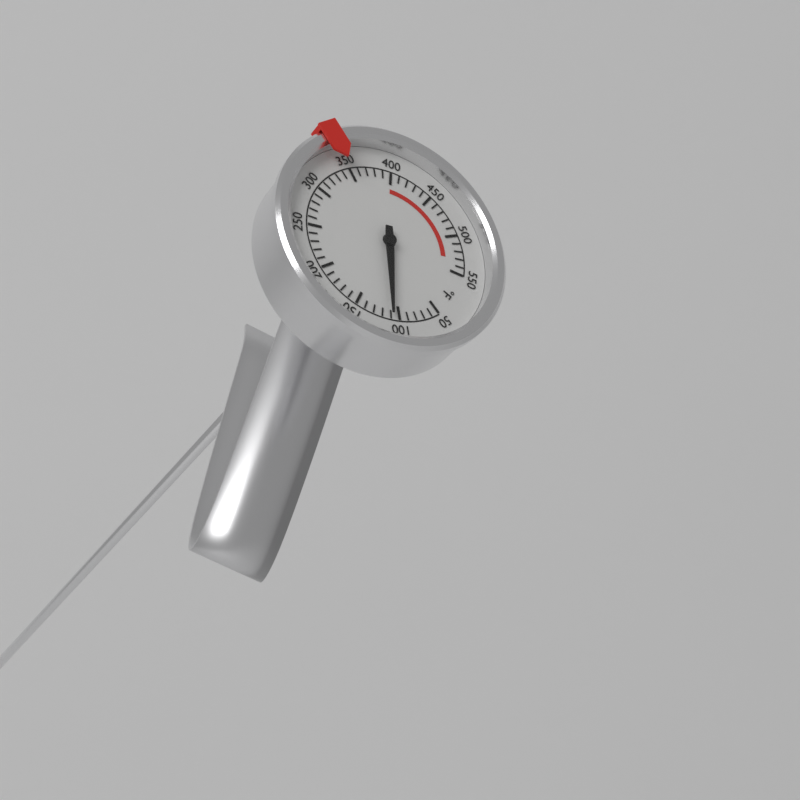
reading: 110 °F
